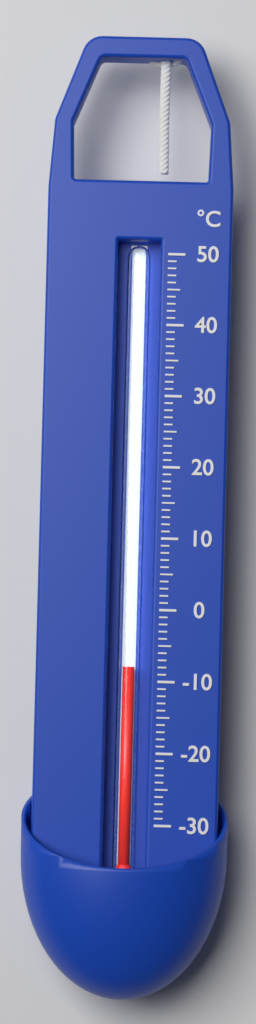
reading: -8 °C
